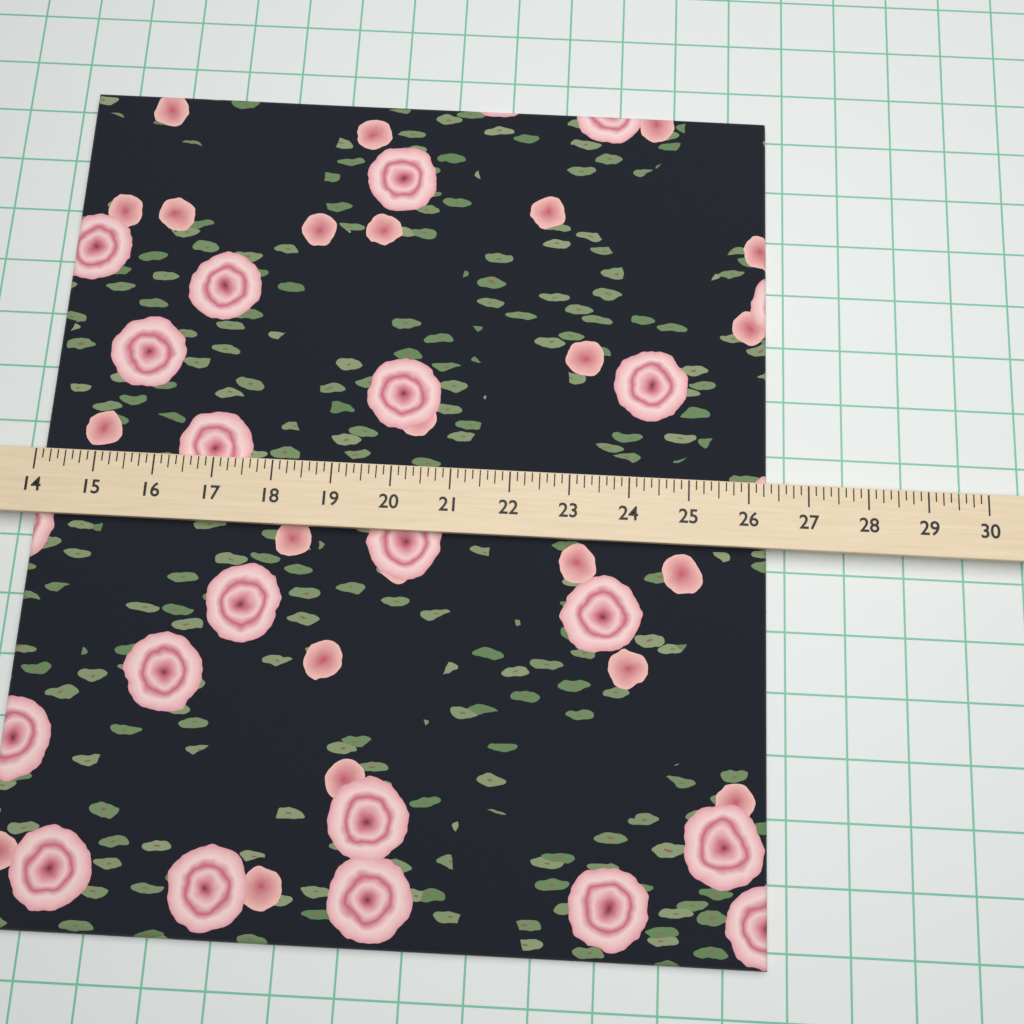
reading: 26.375 (no unit)
